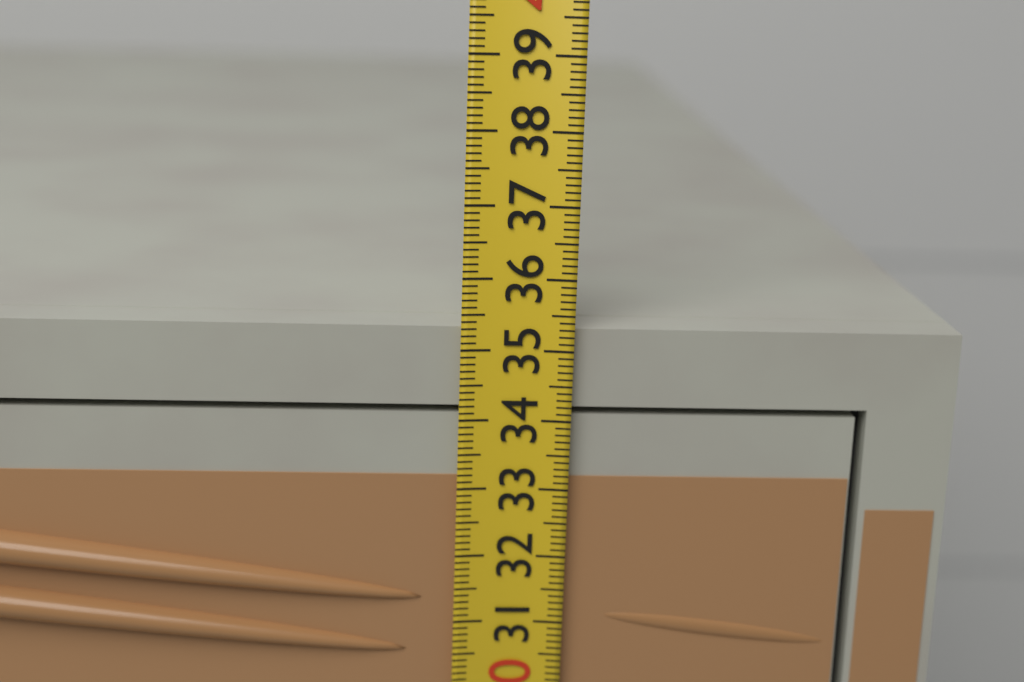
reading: 35.3 (no unit)
